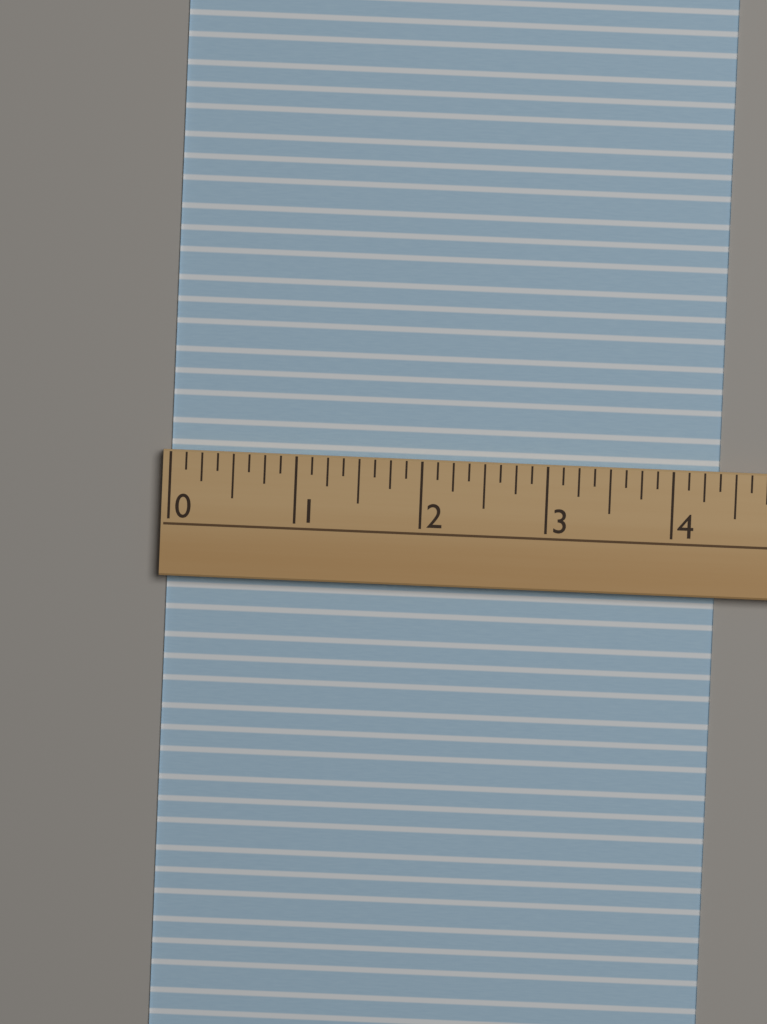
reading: 4.375 (no unit)
